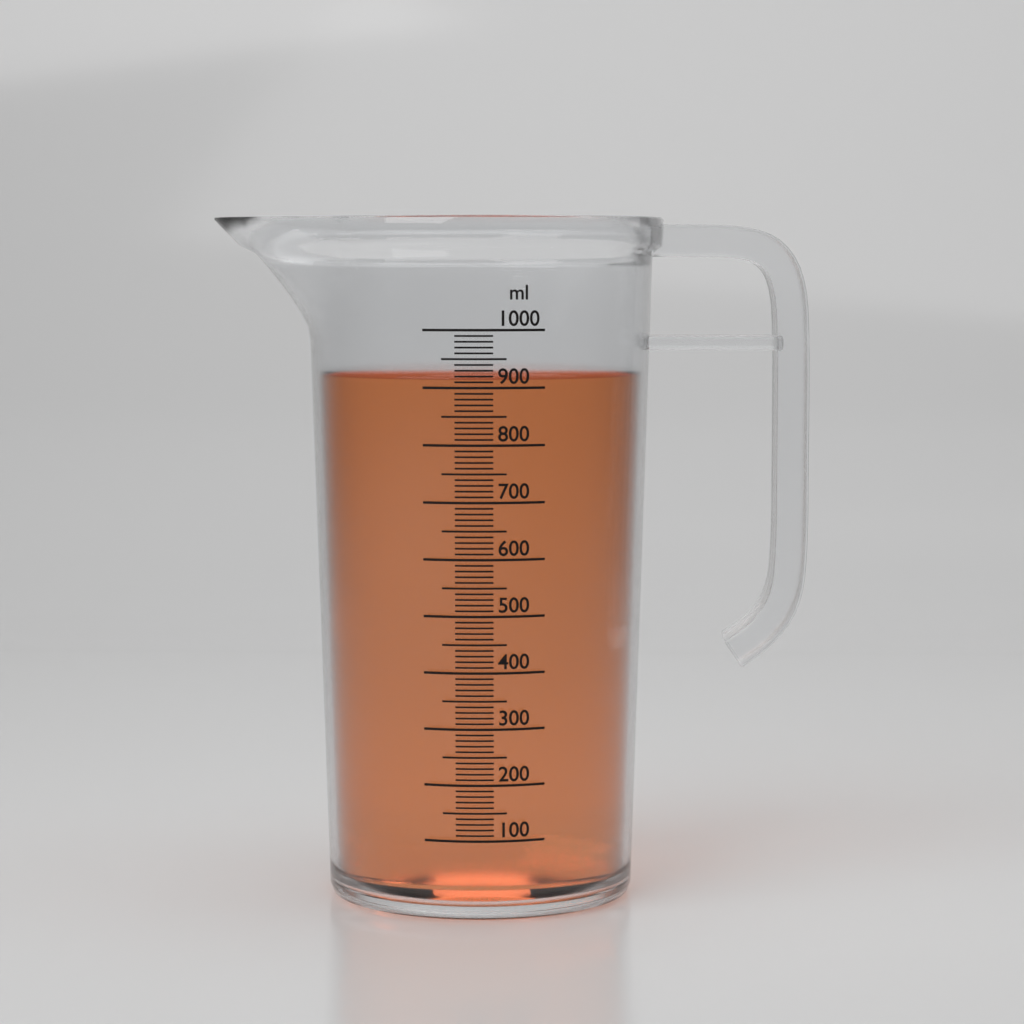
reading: 920 ml
